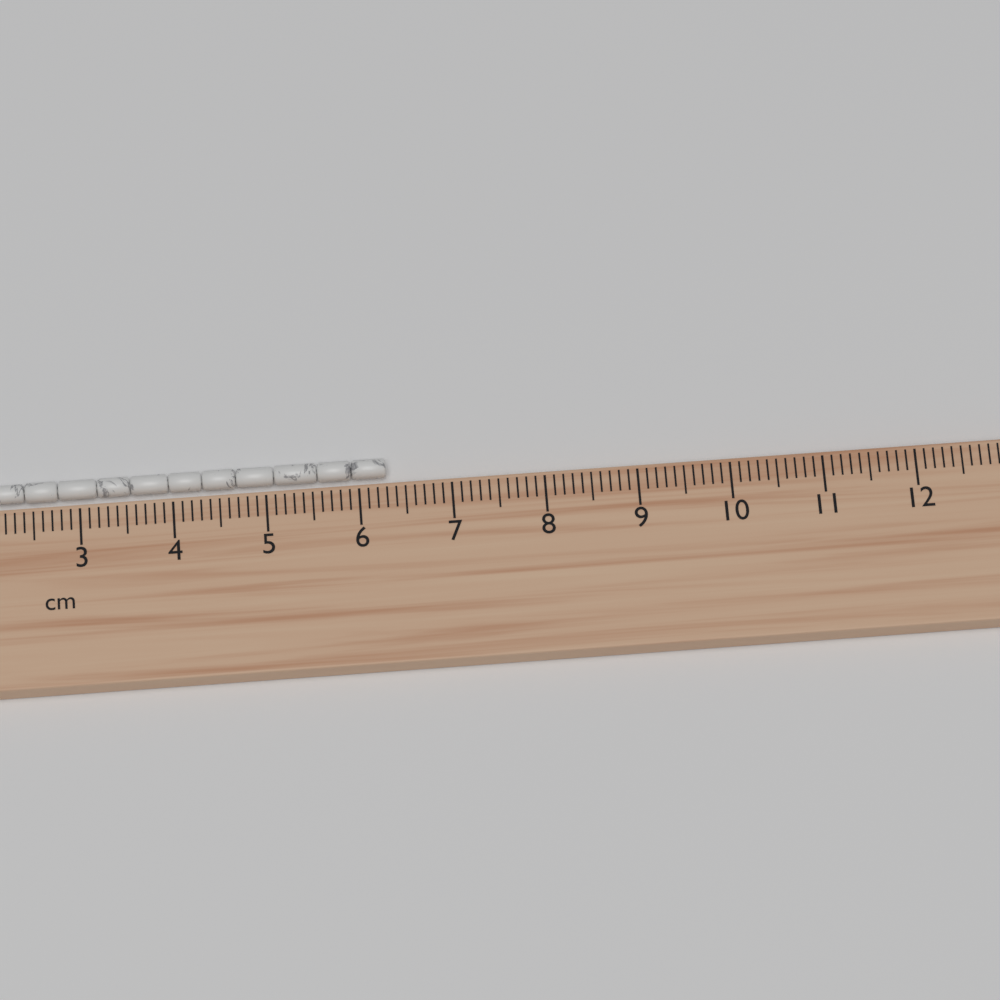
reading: 6.3 cm
